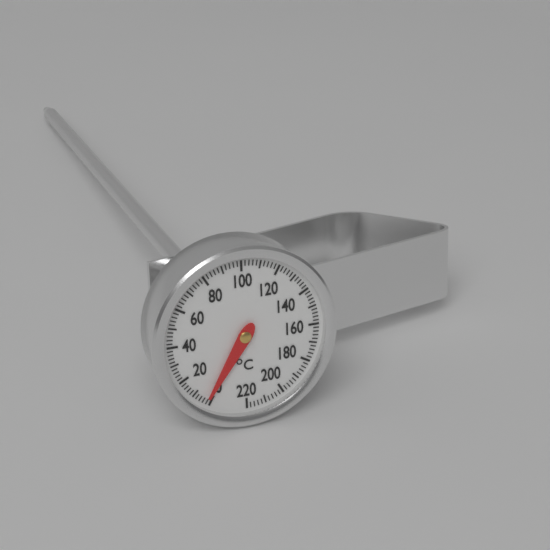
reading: 2 °C
